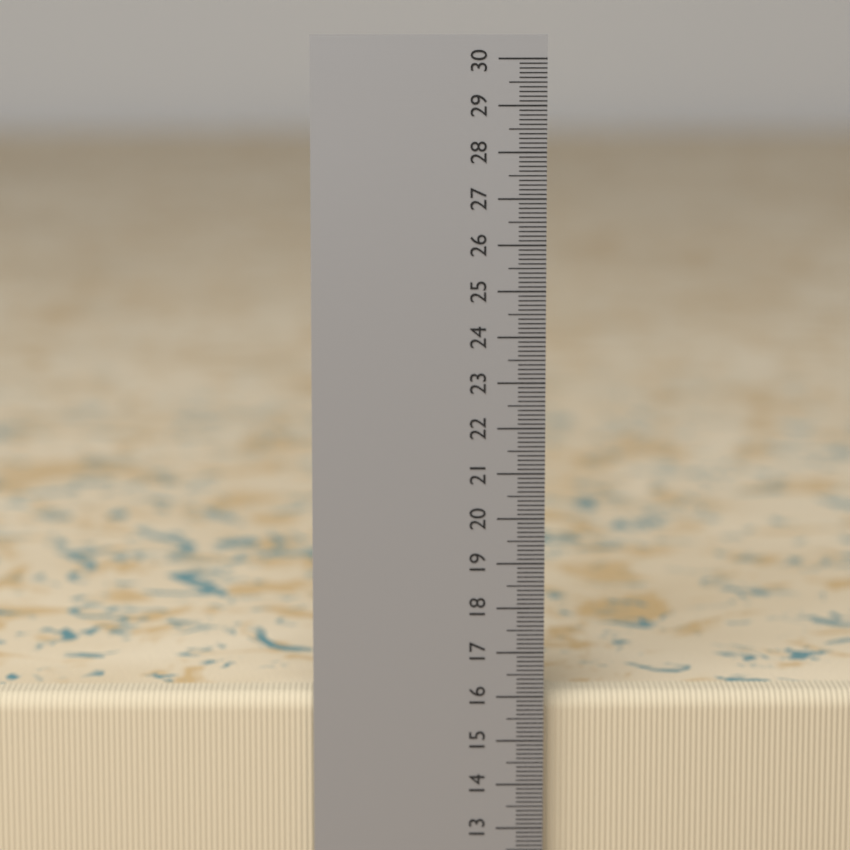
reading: 16.0 cm
